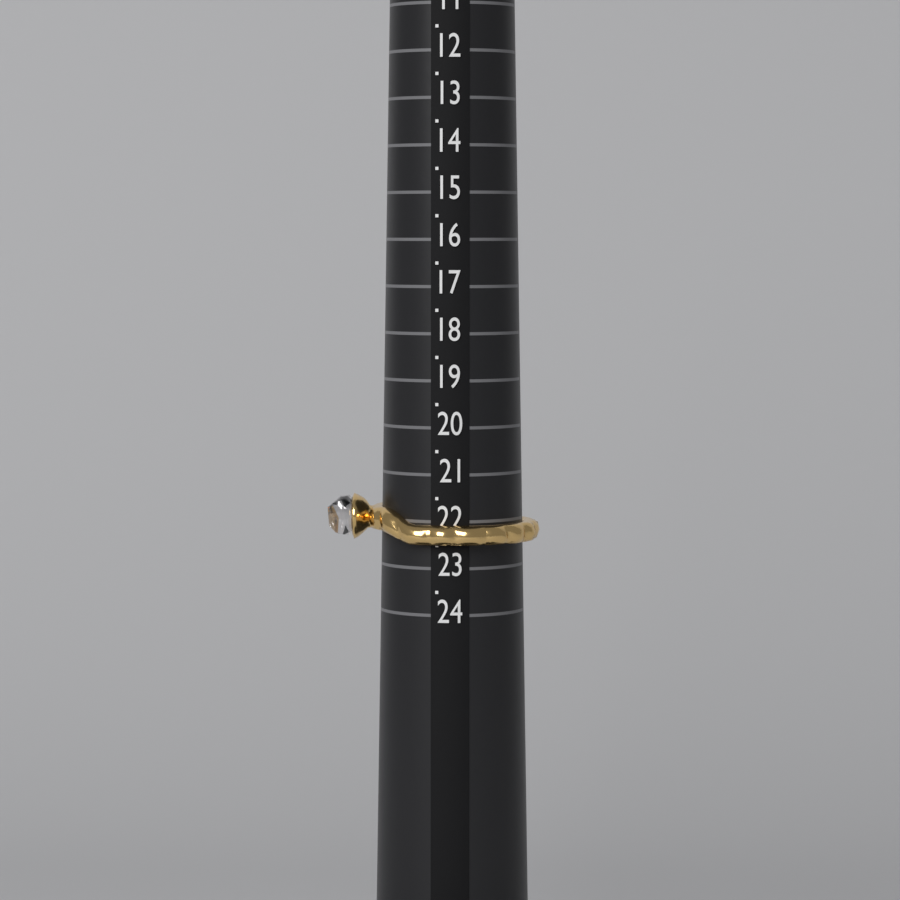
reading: 22.5 (no unit)
